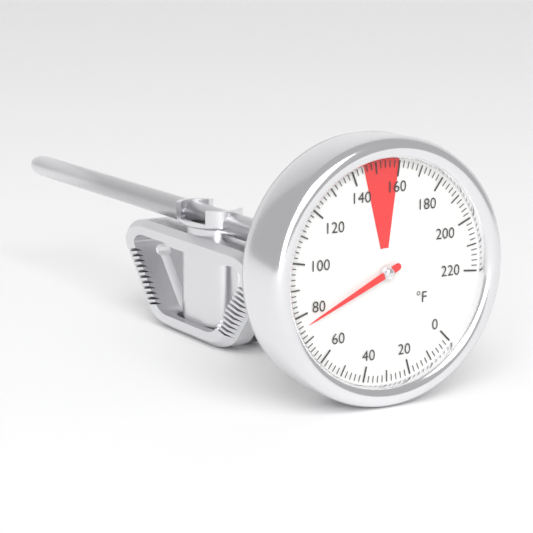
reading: 76 °F
